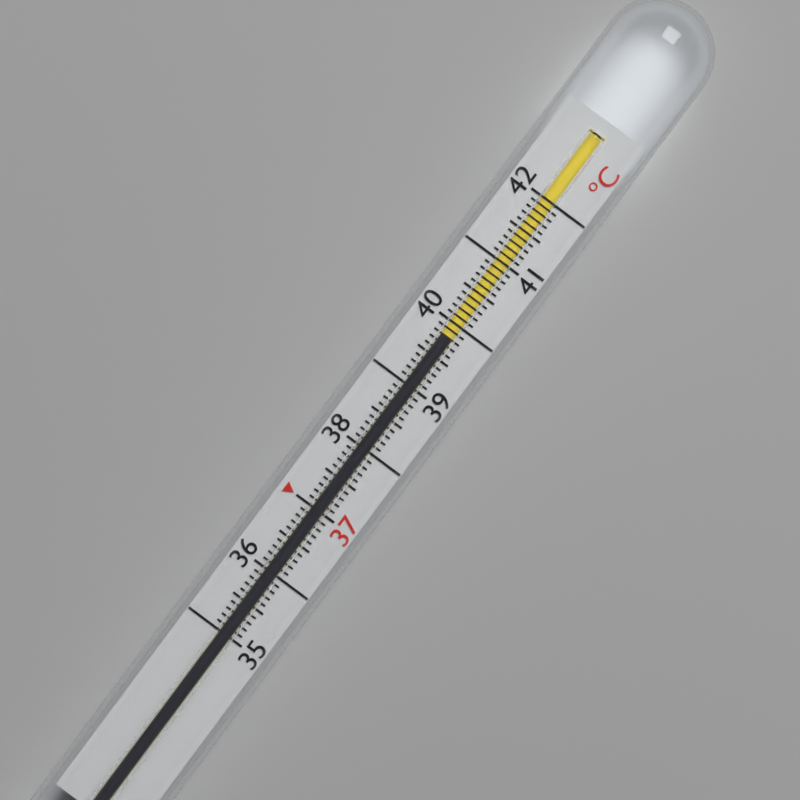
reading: 39.8 °C
